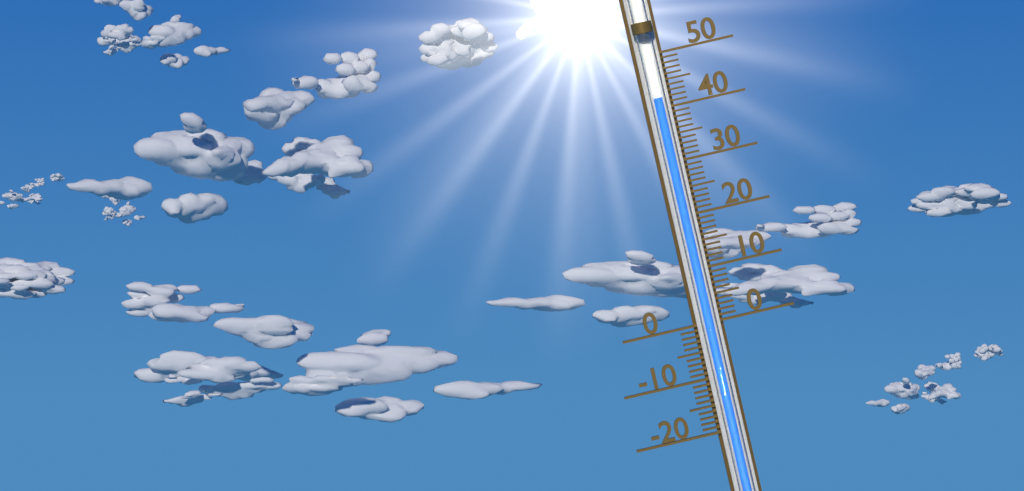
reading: 42 (no unit)
